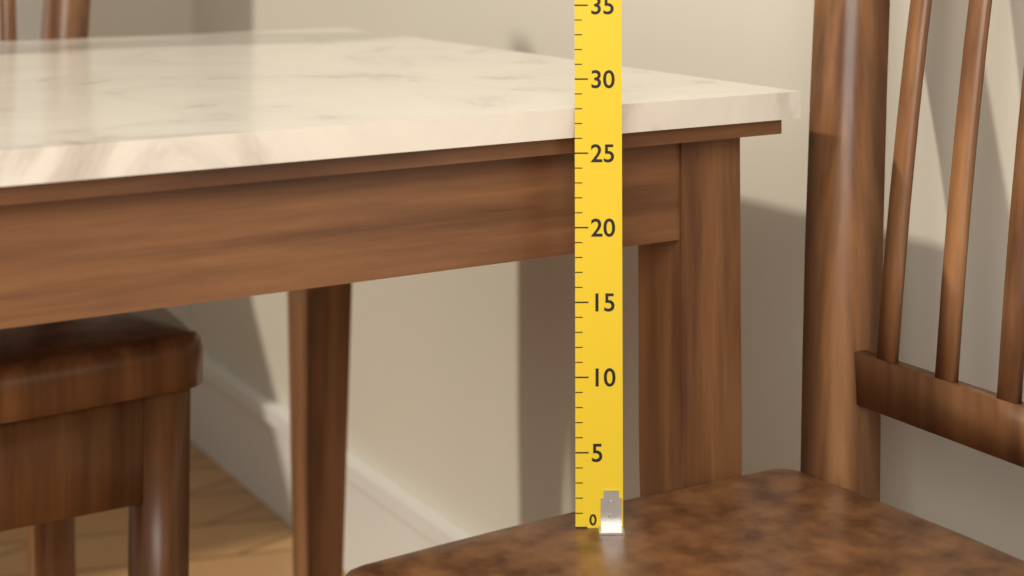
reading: 28 (no unit)
